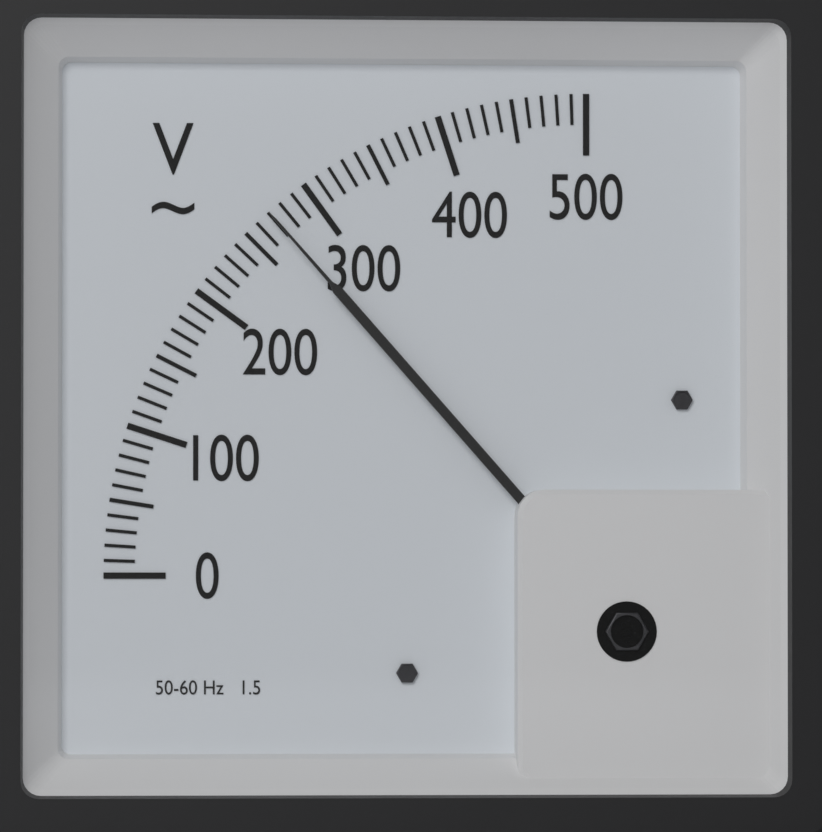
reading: 270 V
